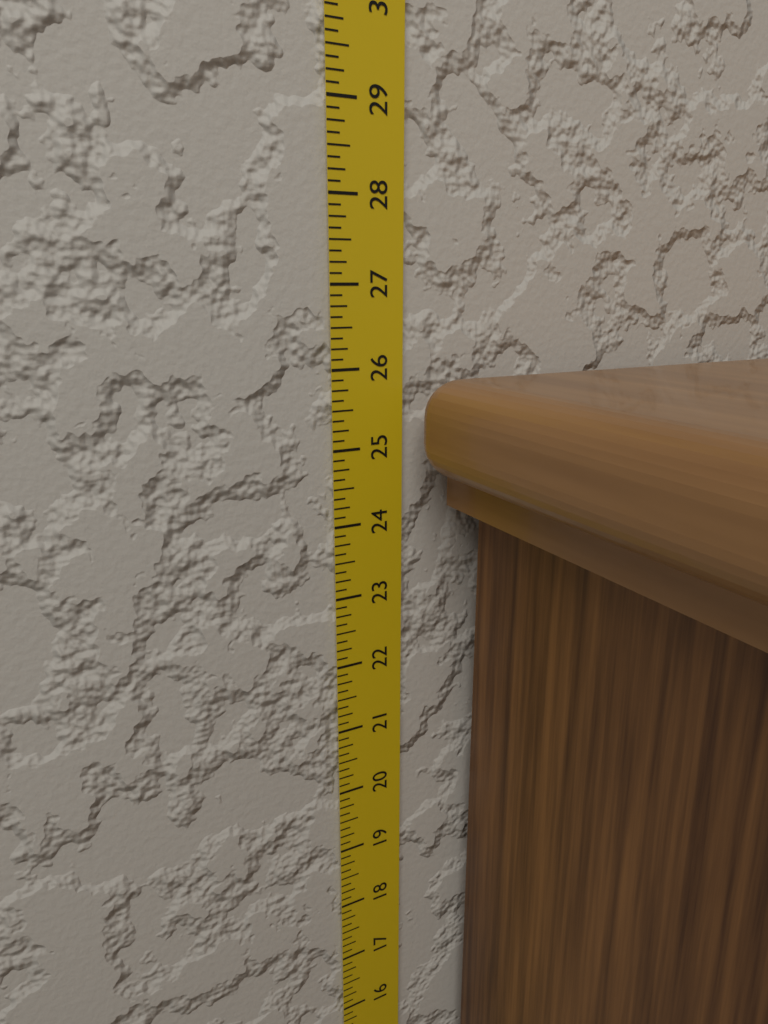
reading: 25.875 in
